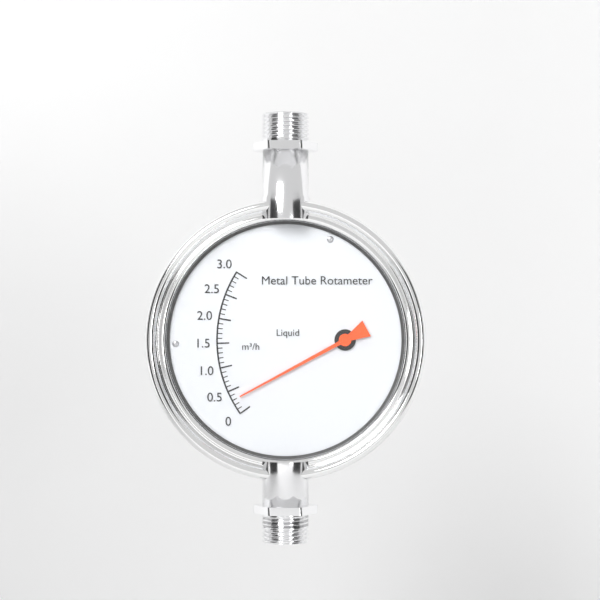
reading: 0.3 m³/h
